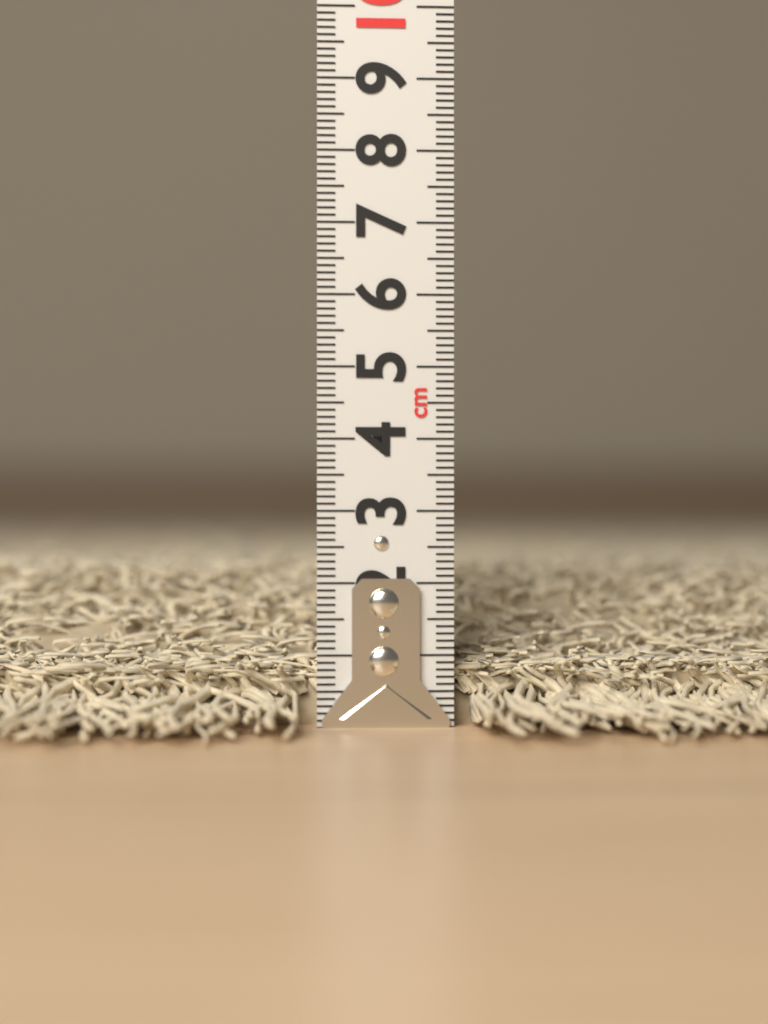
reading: 2.3 cm
